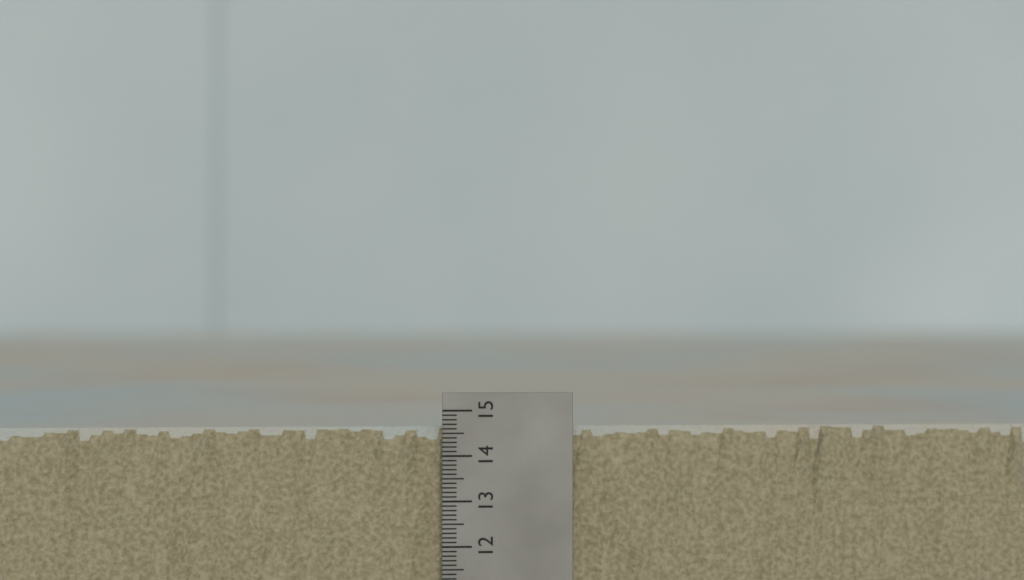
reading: 14.6 (no unit)
